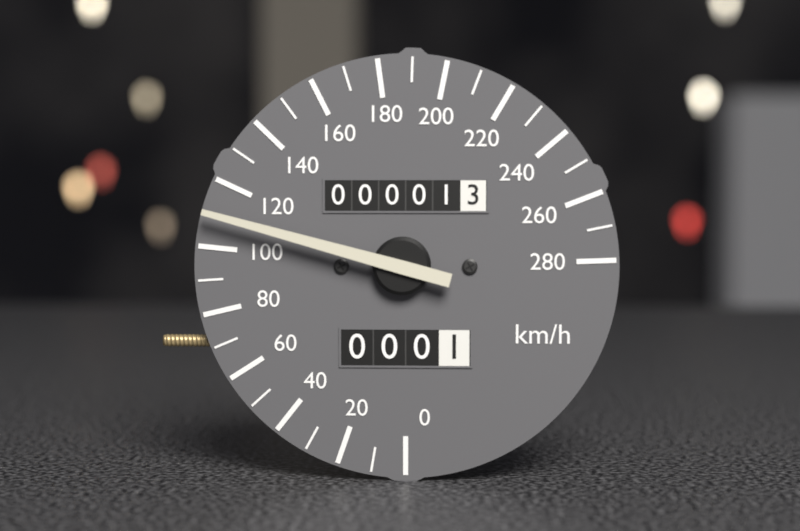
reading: 110 km/h
